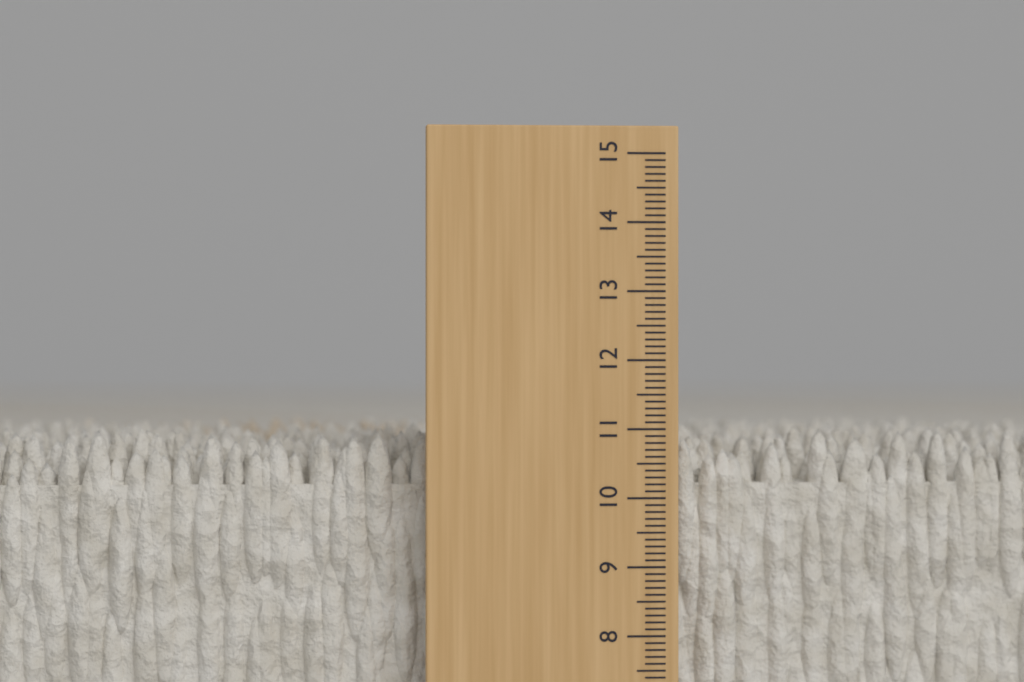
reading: 11.0 cm
